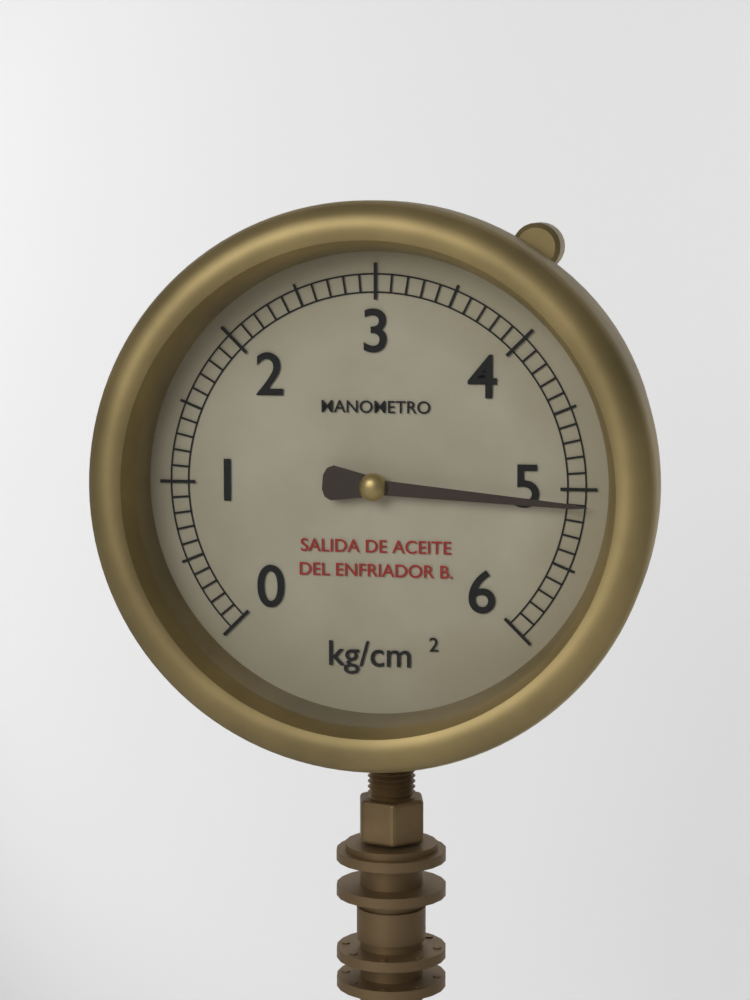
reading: 5.1 kg/cm²
